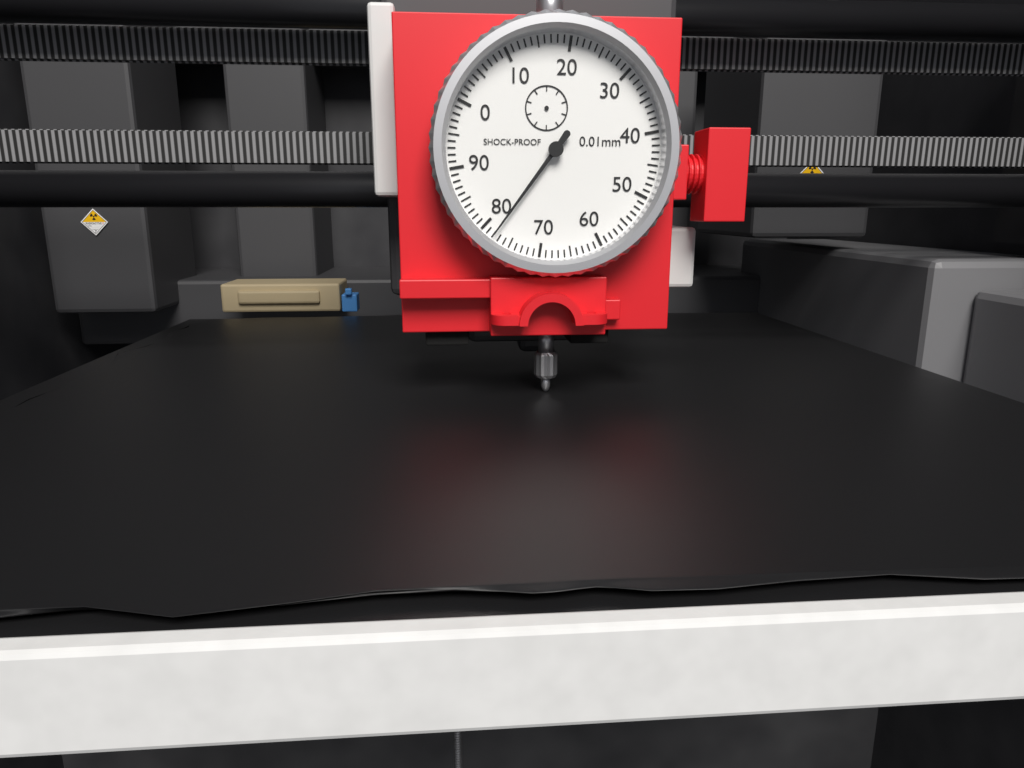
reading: 78 0.01mm
